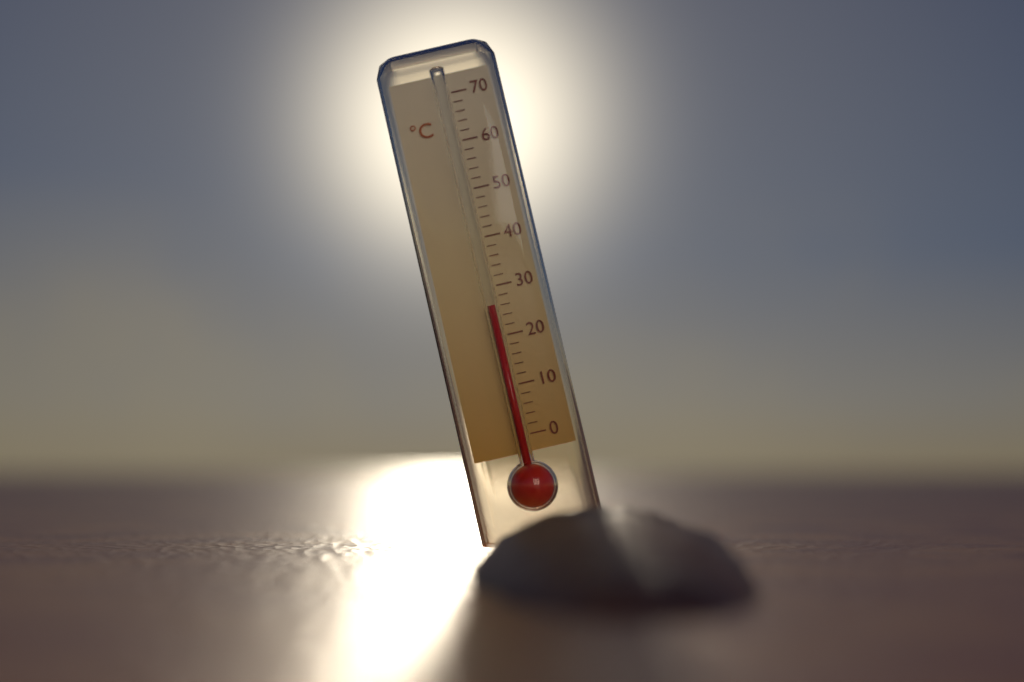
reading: 26 °C
